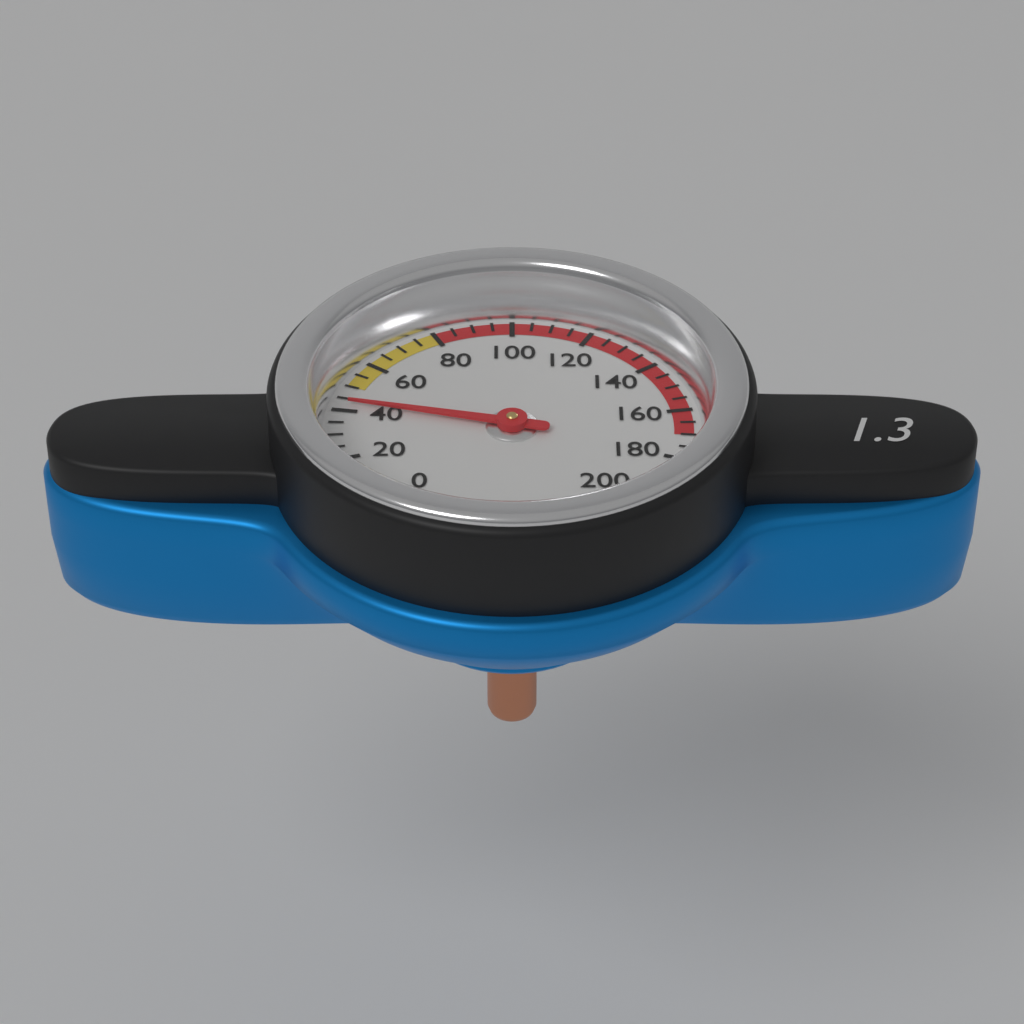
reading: 43 (no unit)
